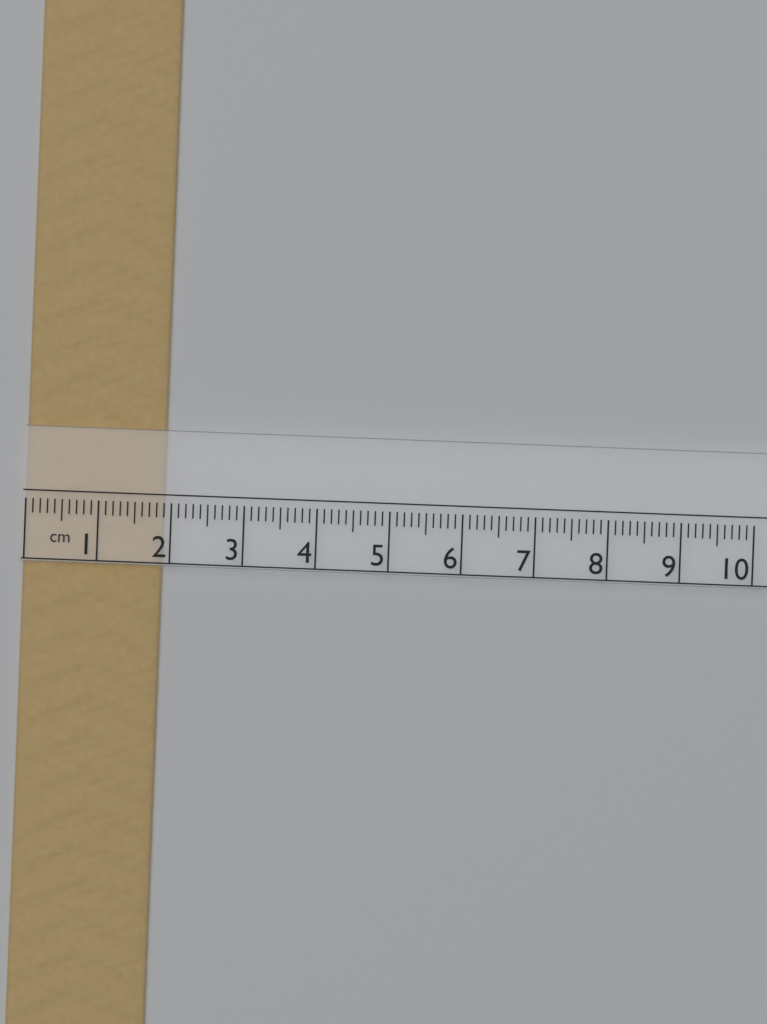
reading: 1.9 cm
